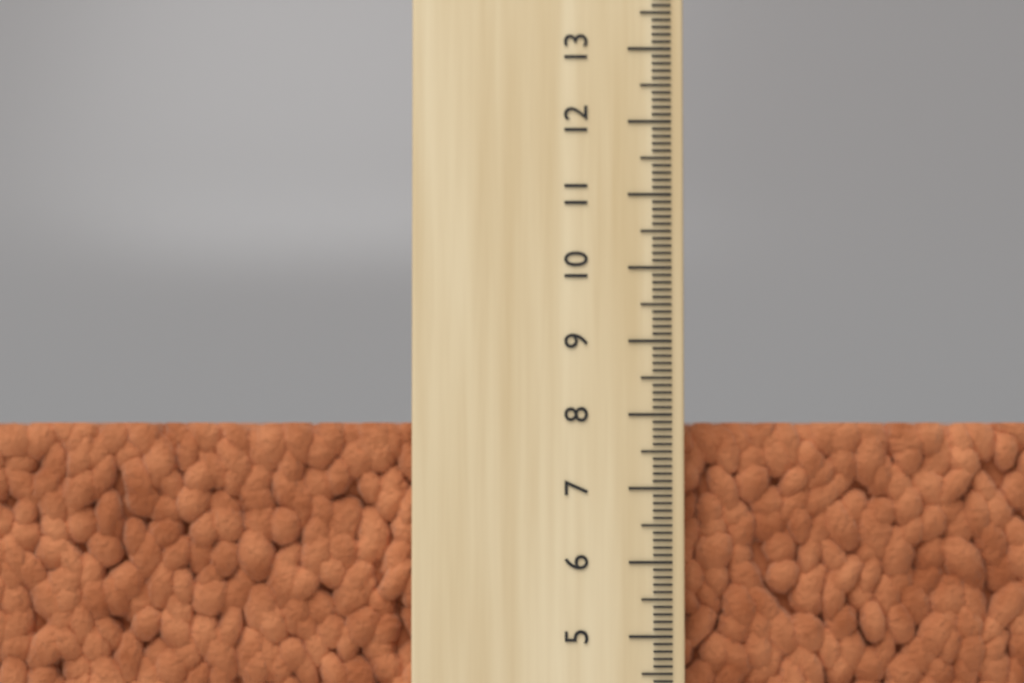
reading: 7.9 (no unit)
